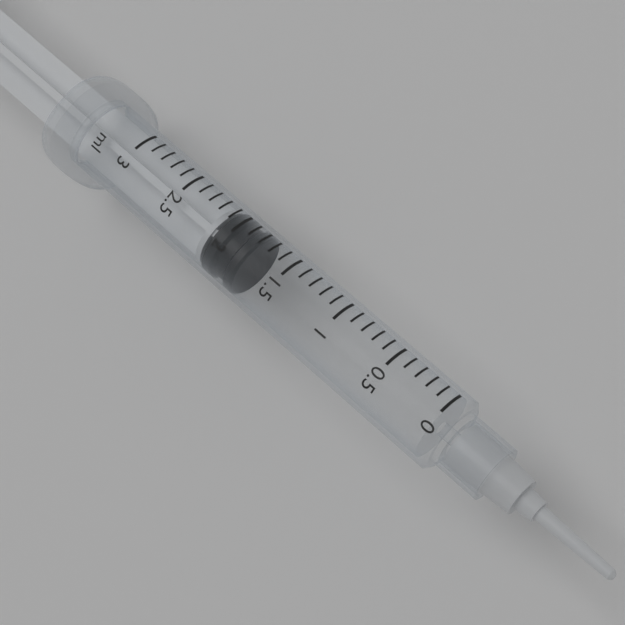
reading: 1.8 ml
